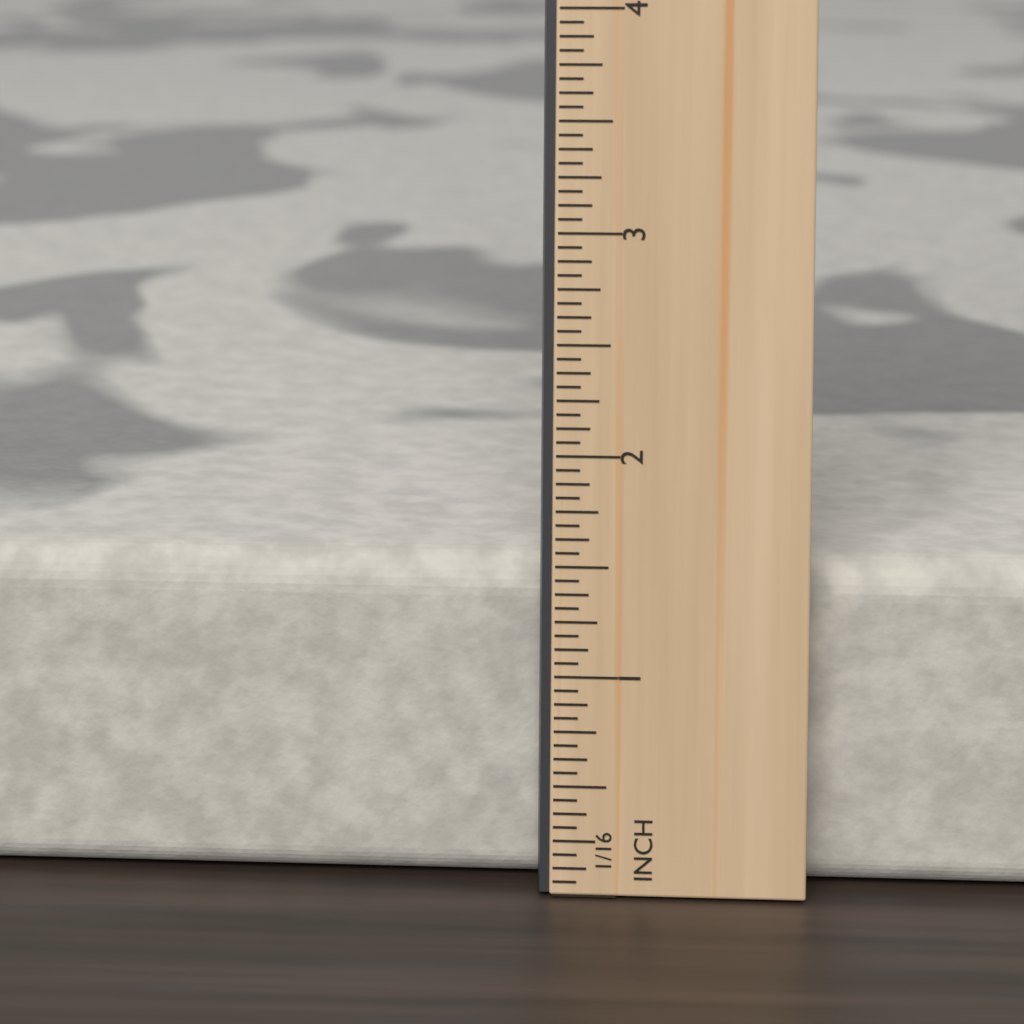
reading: 1.5000 in
